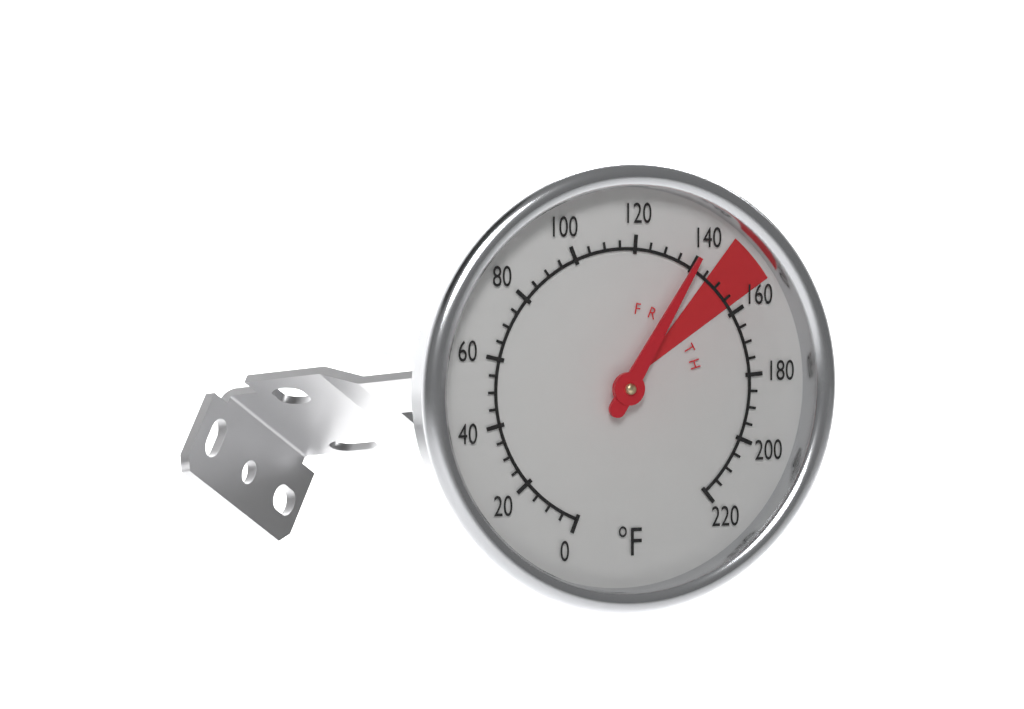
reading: 140 °F
